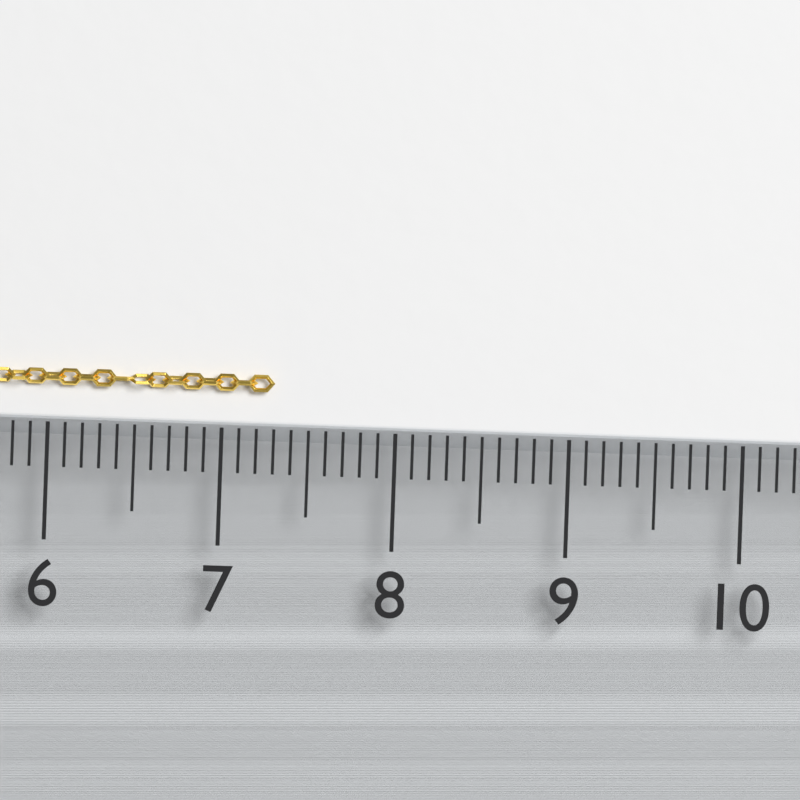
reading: 7.3 (no unit)
